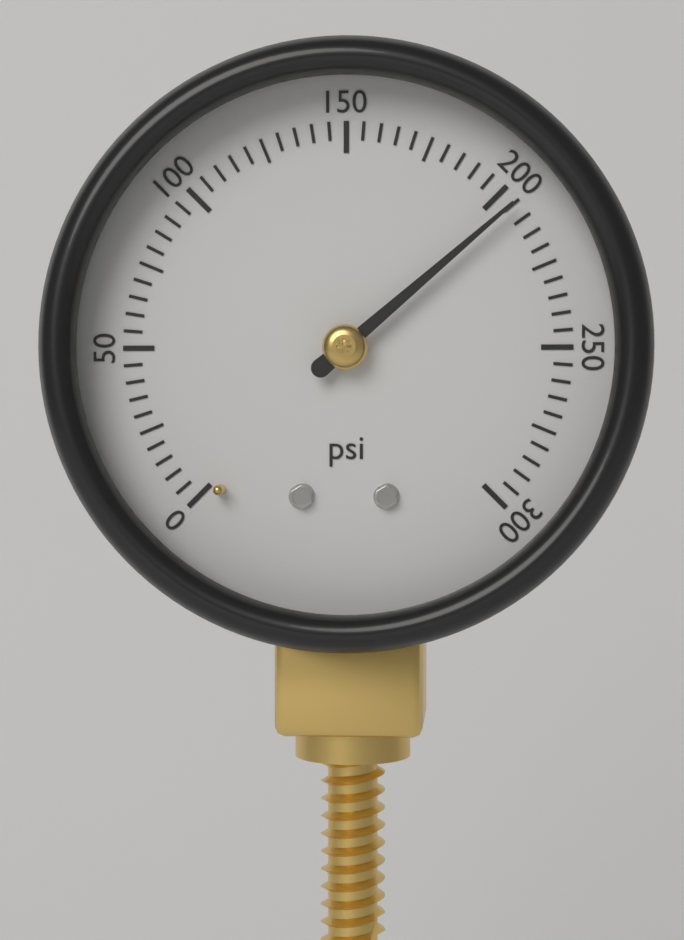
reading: 205 psi
